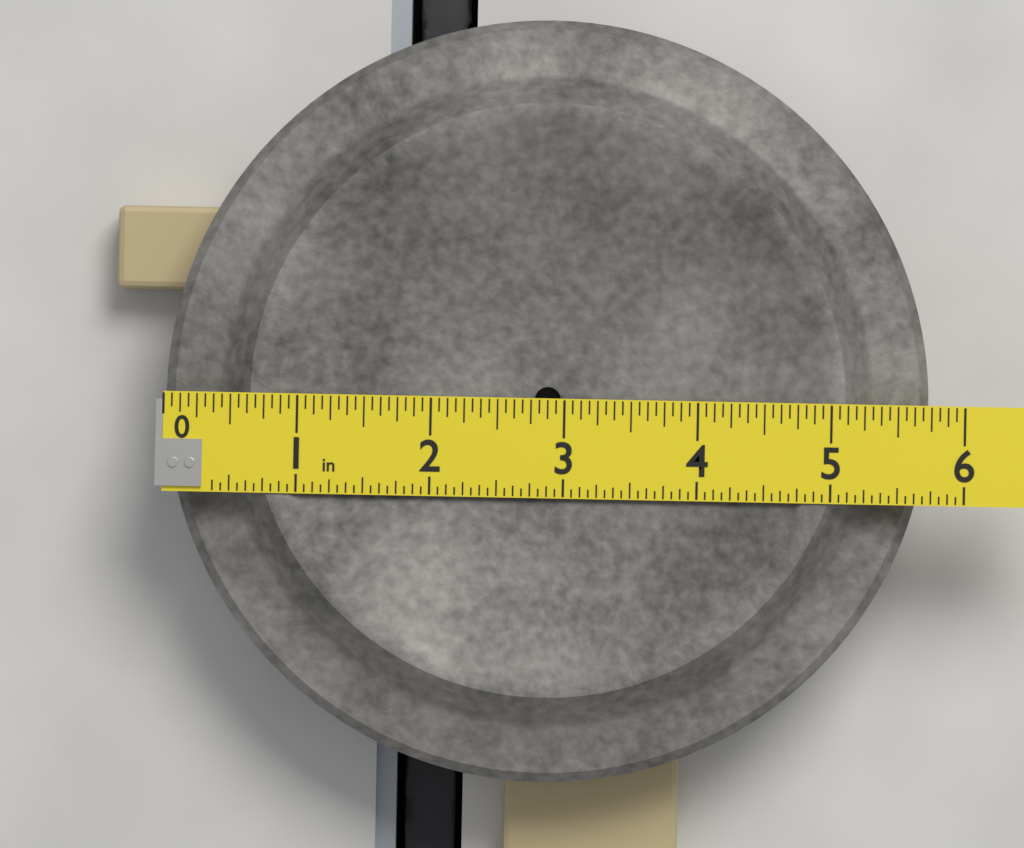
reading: 5.7500 in
